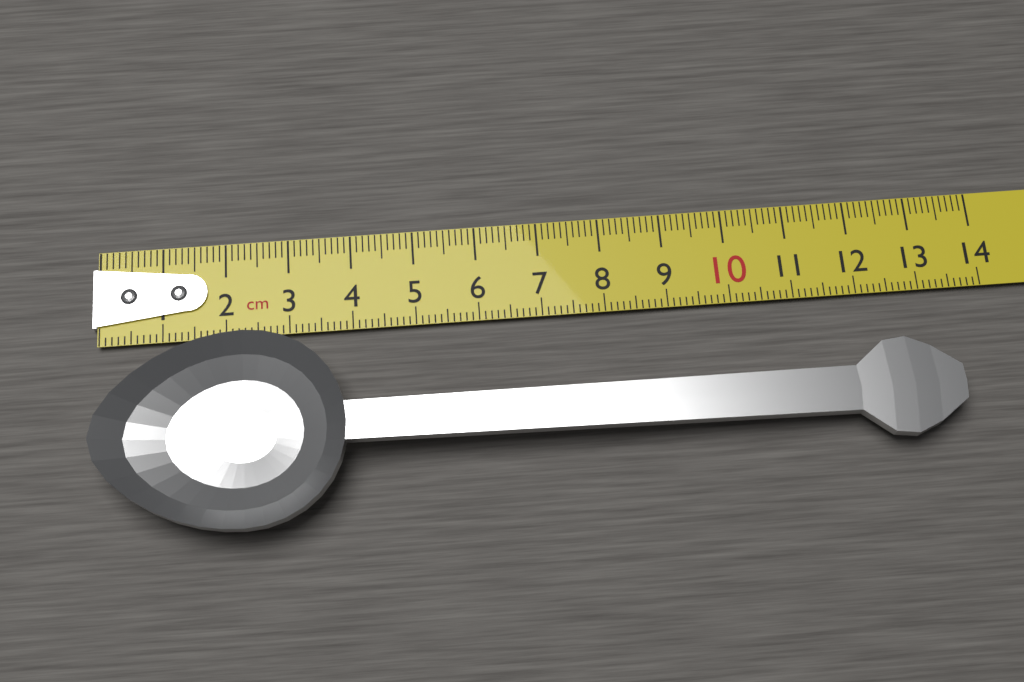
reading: 13.4 cm
